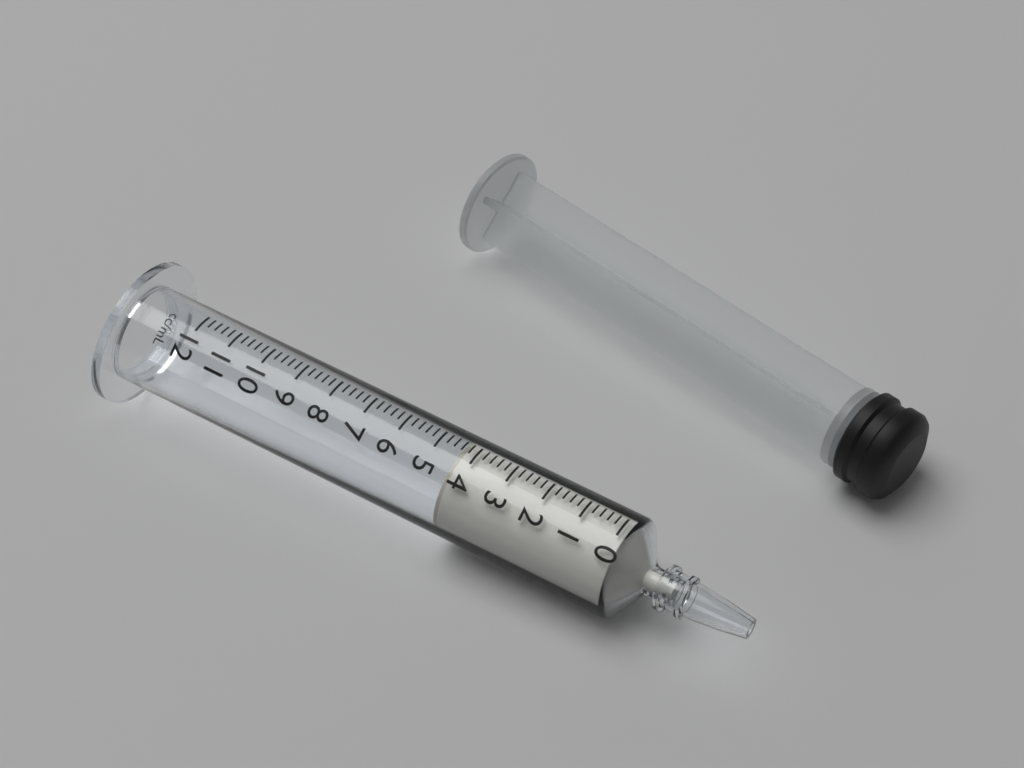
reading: 4.4 ml
